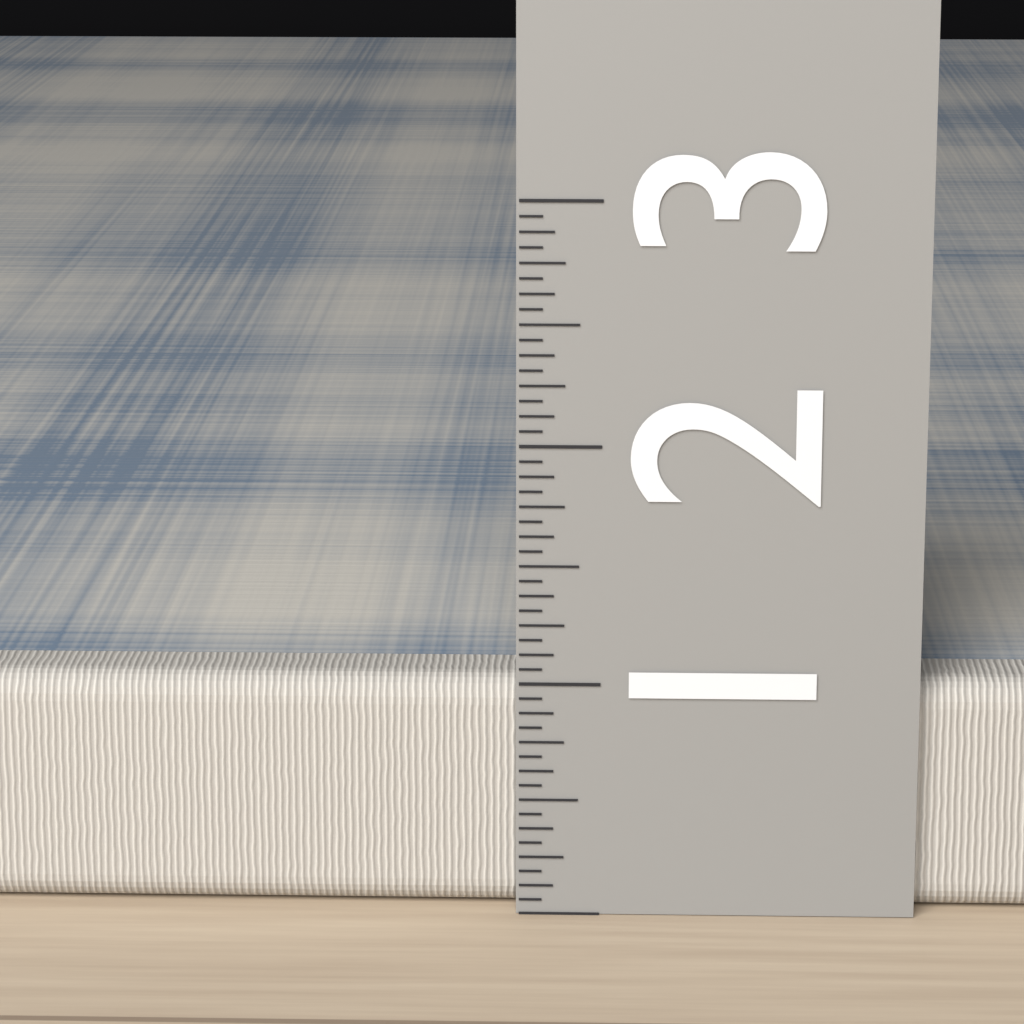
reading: 1.0000 (no unit)
